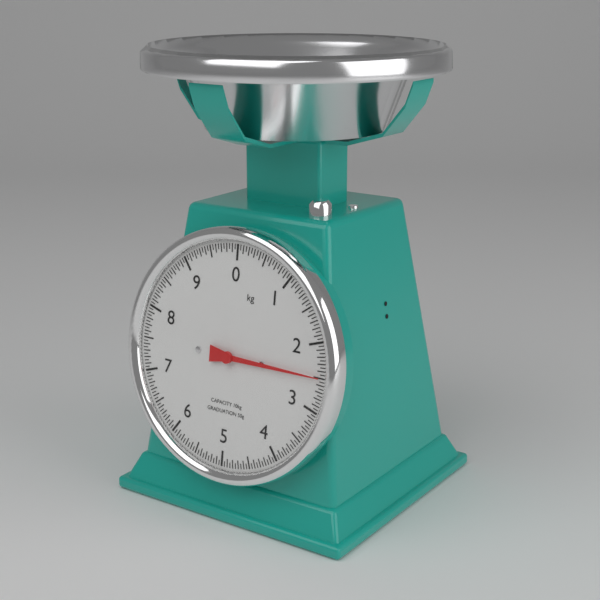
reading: 2.50 kg
